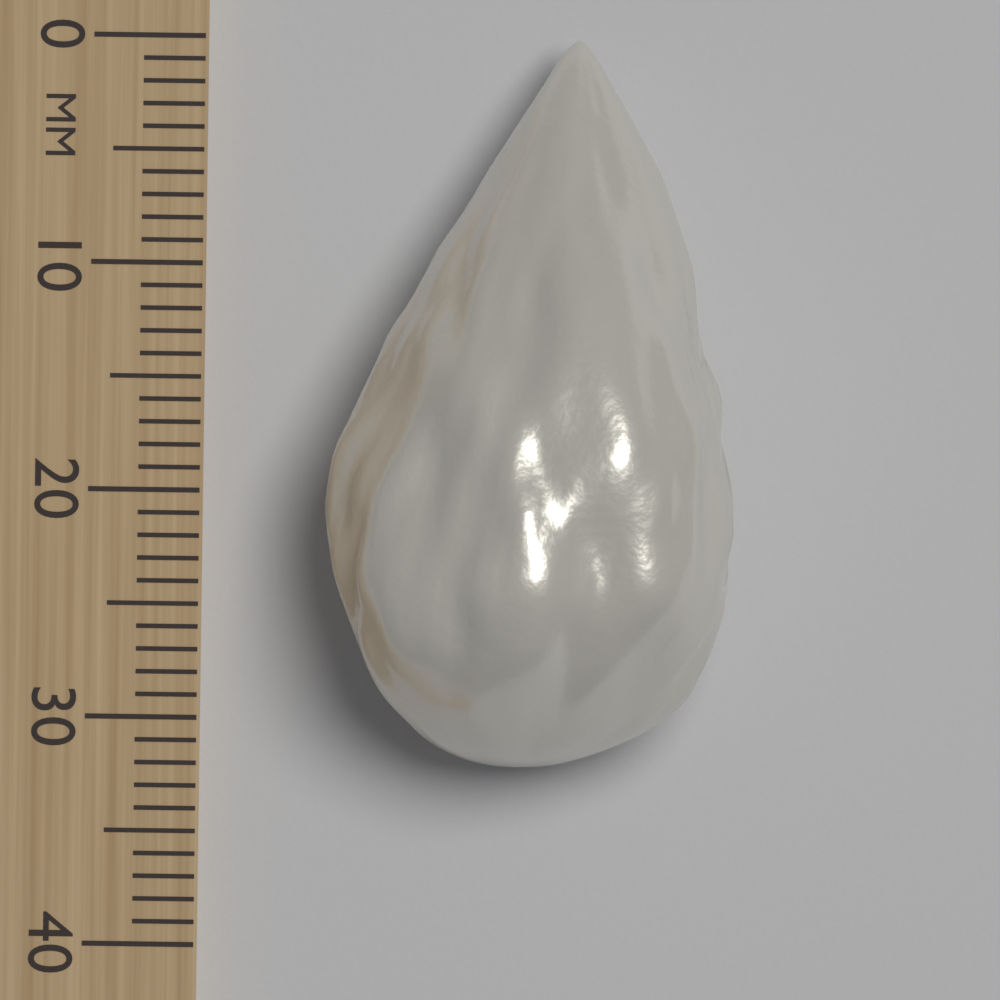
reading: 32 mm
